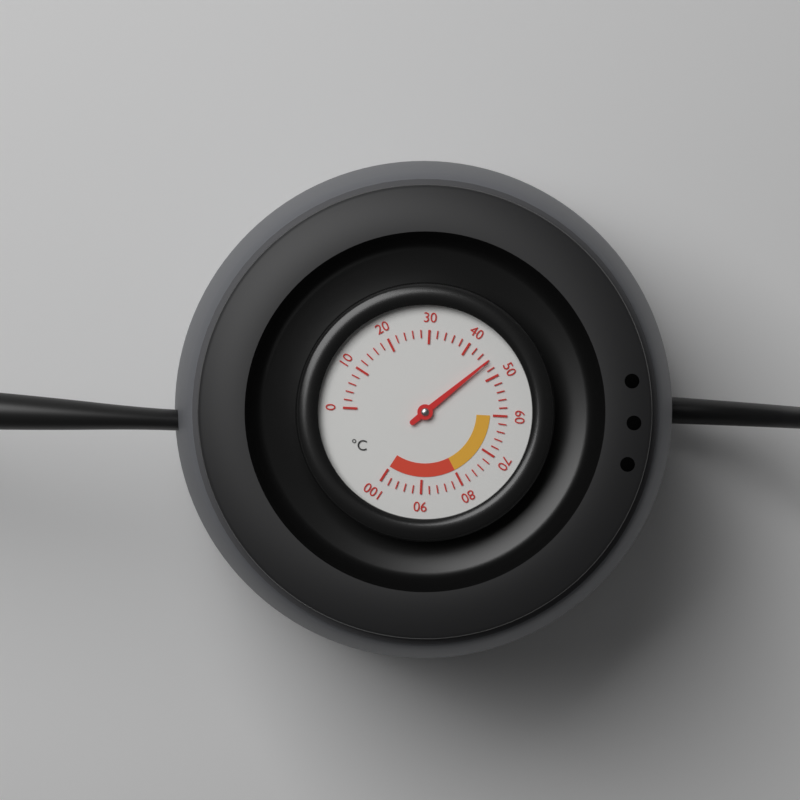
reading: 46 °C
